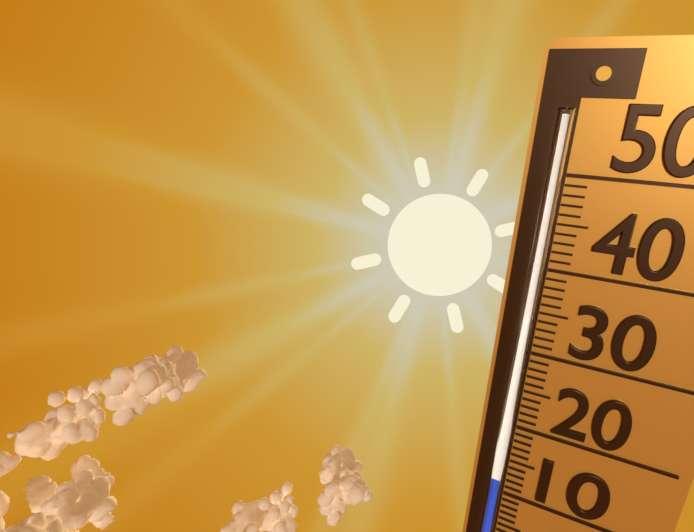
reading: 13 (no unit)
